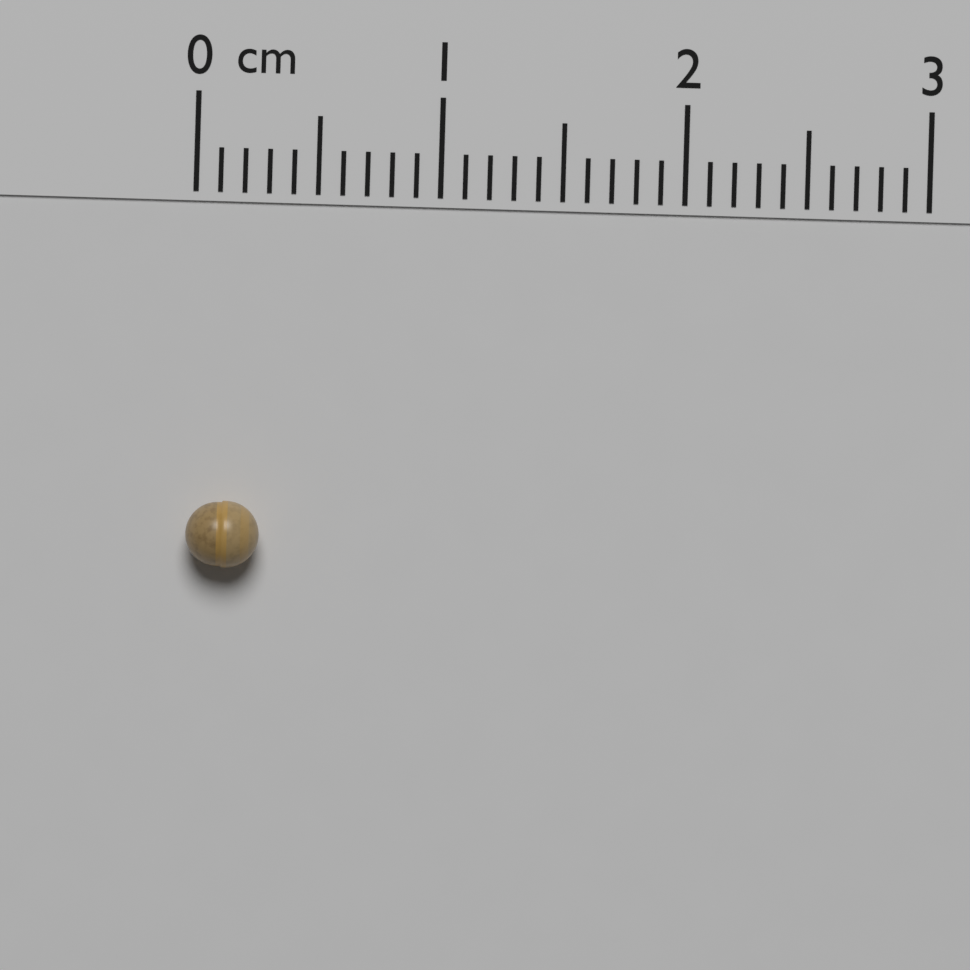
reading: 0.3 cm
